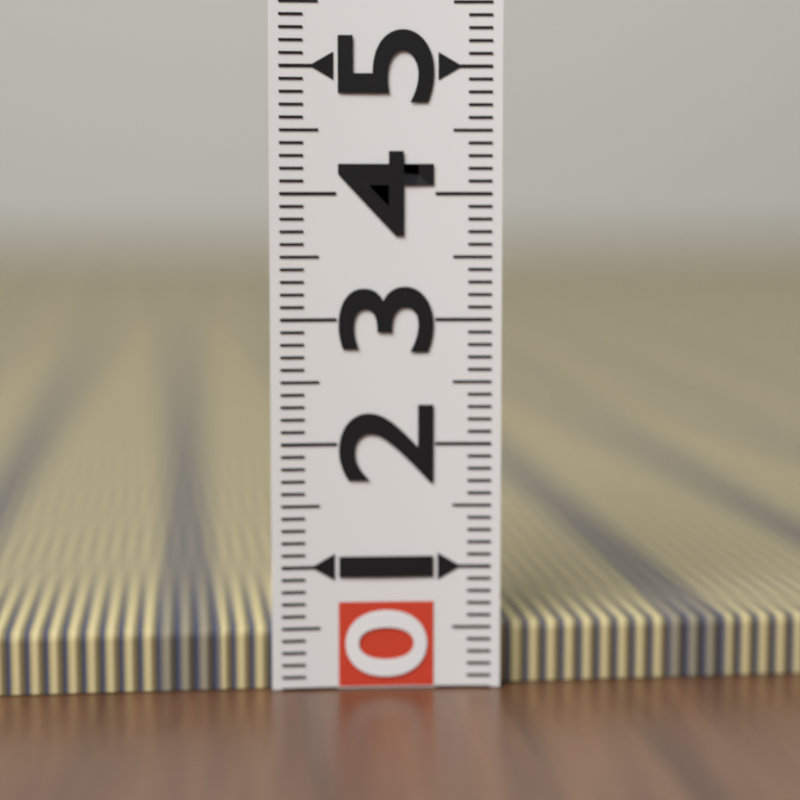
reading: 0.5 (no unit)
